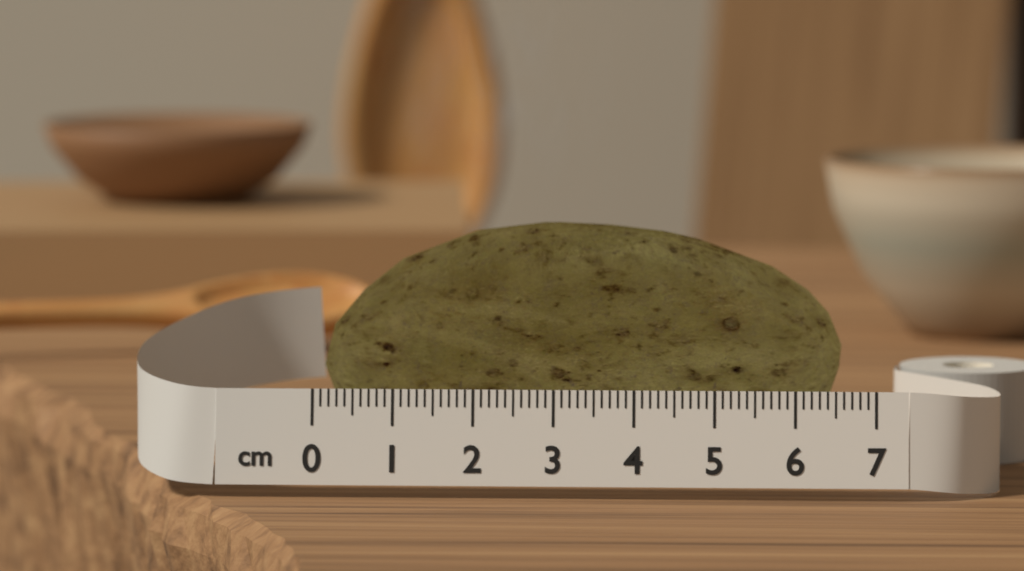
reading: 6.6 cm
